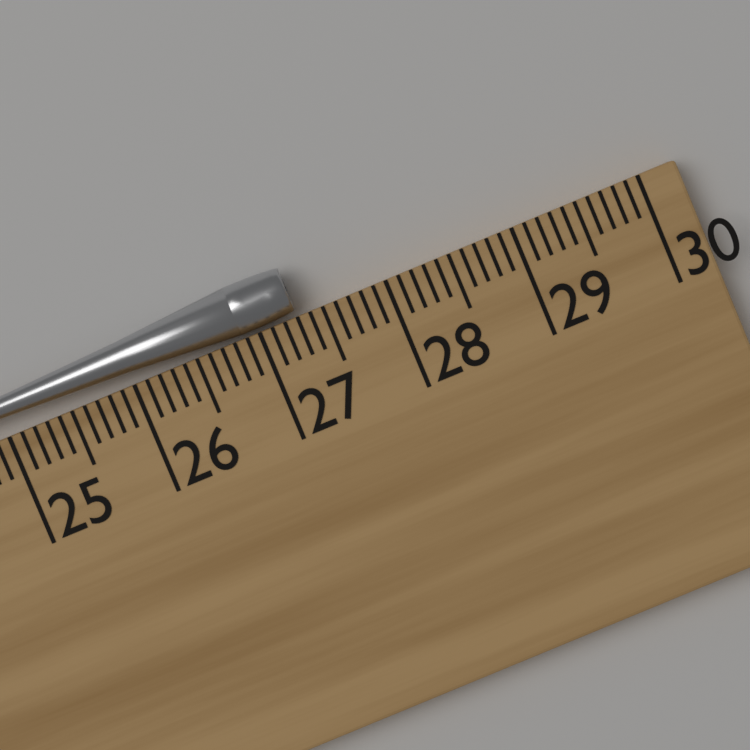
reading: 27.3 cm
